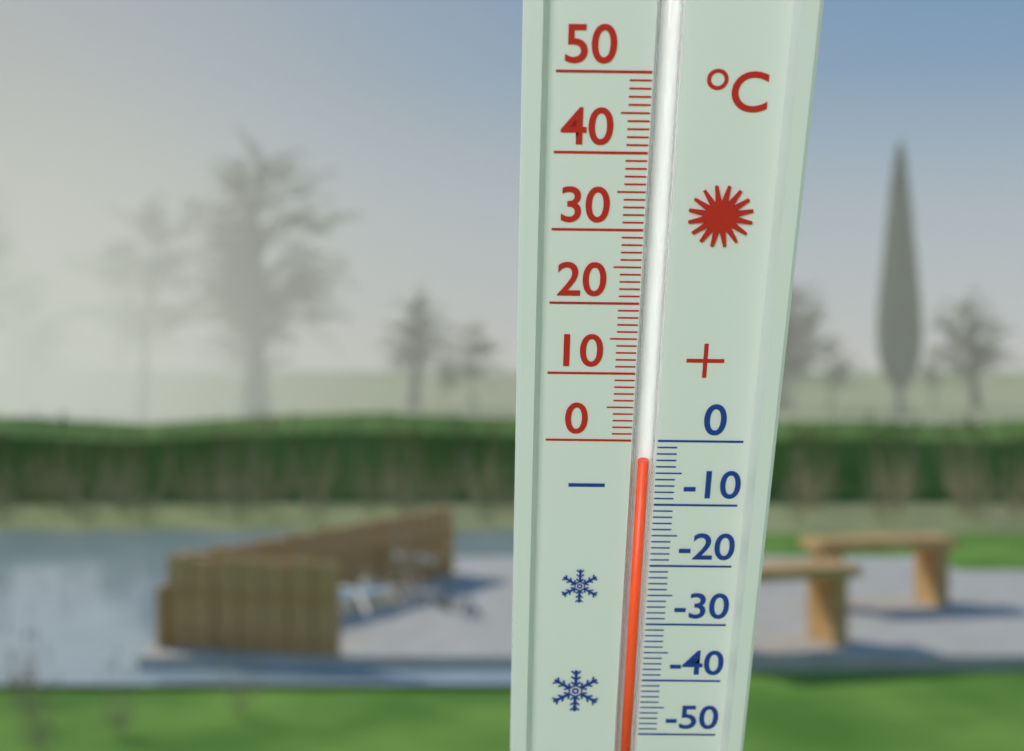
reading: -3 °C
